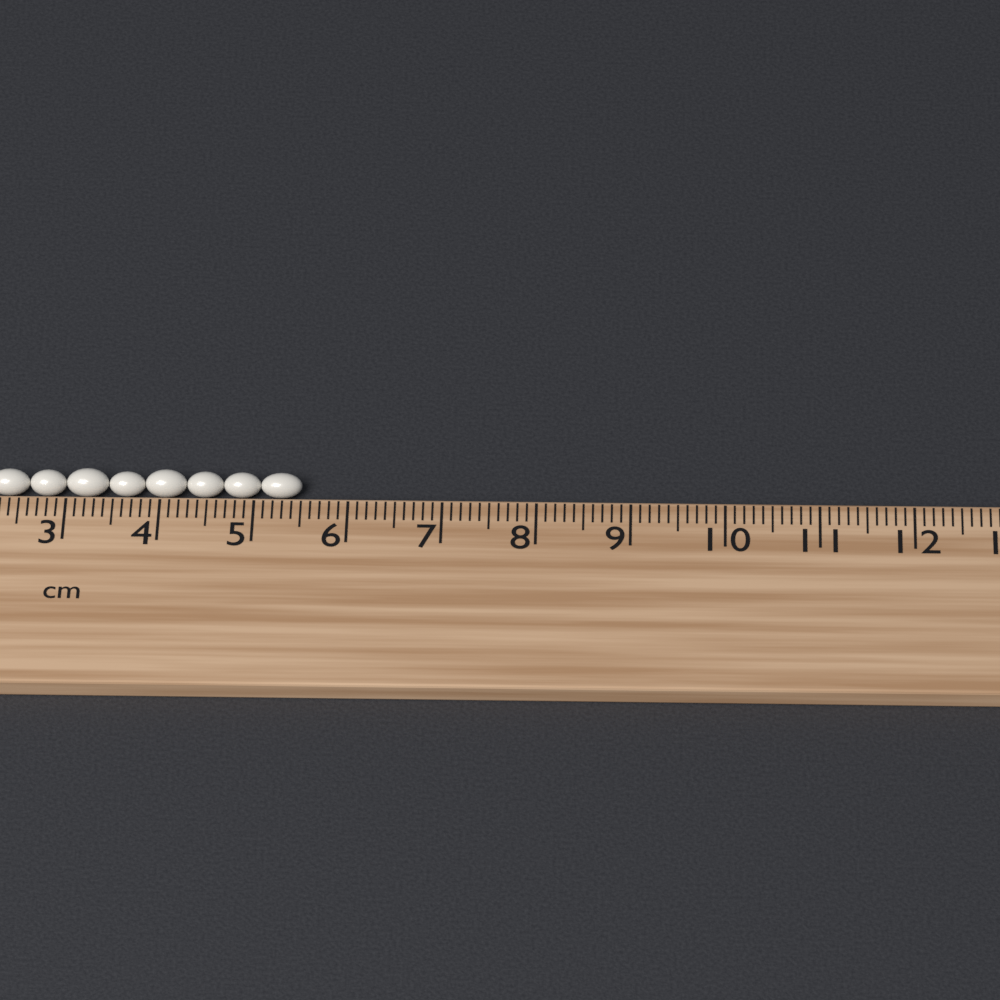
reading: 5.5 cm
